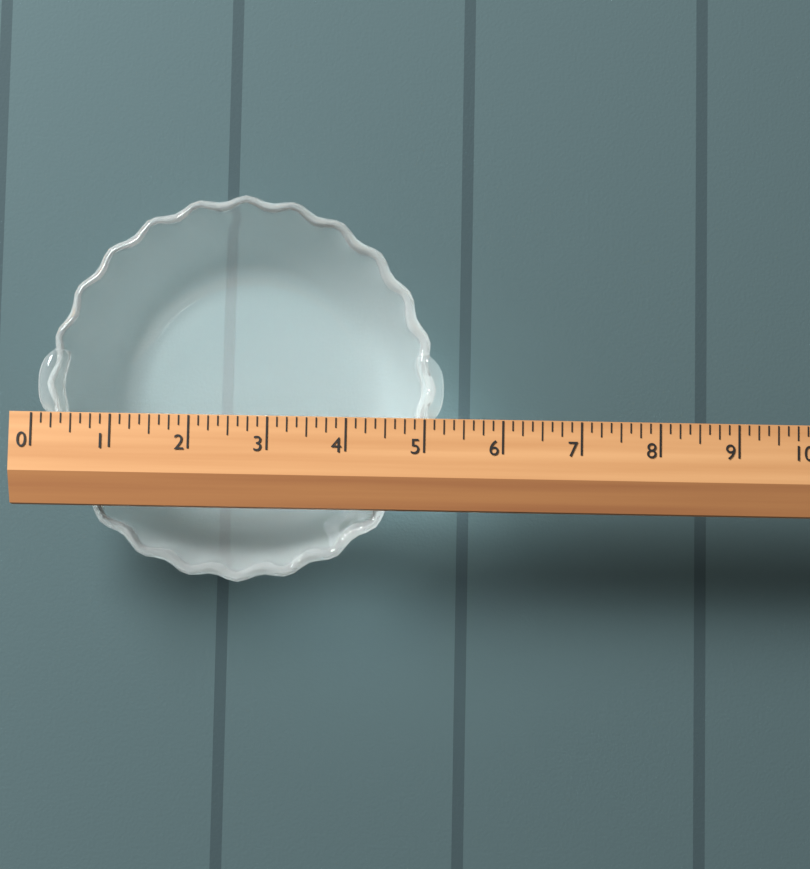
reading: 5.250 (no unit)
